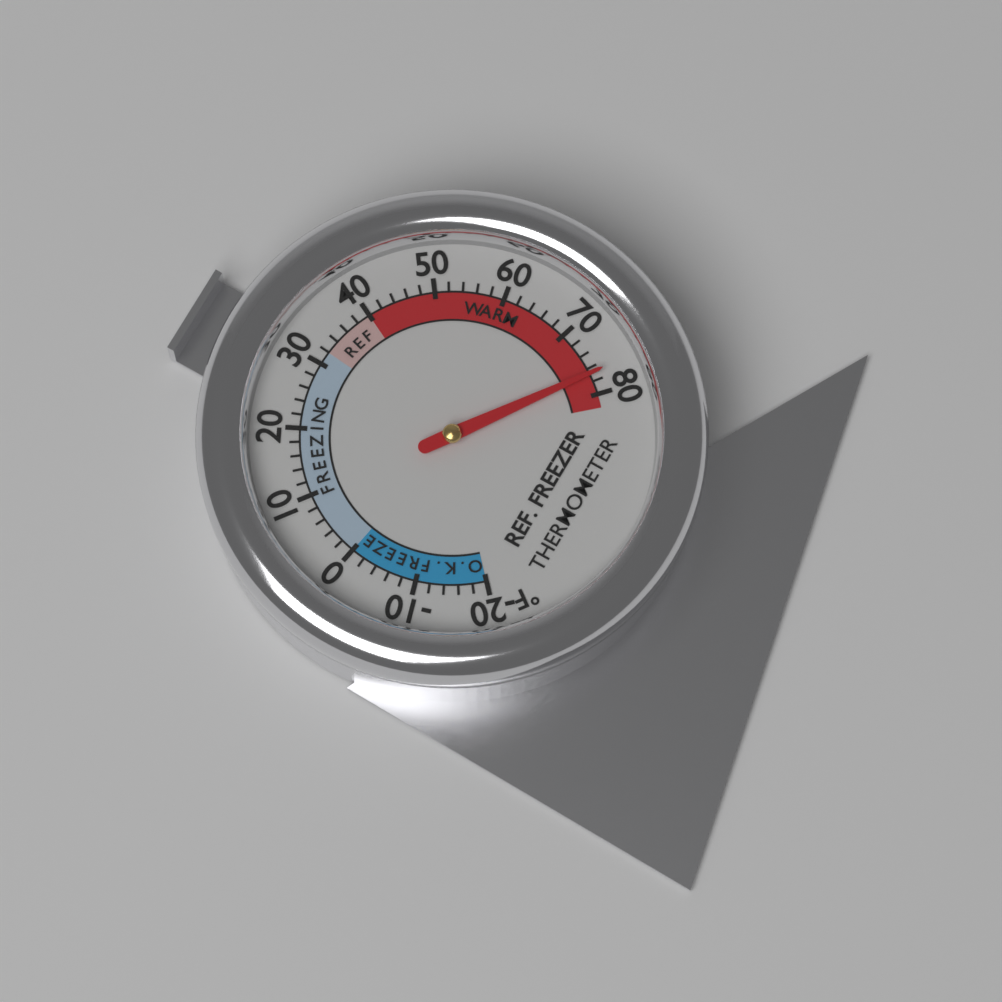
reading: 77 °F
